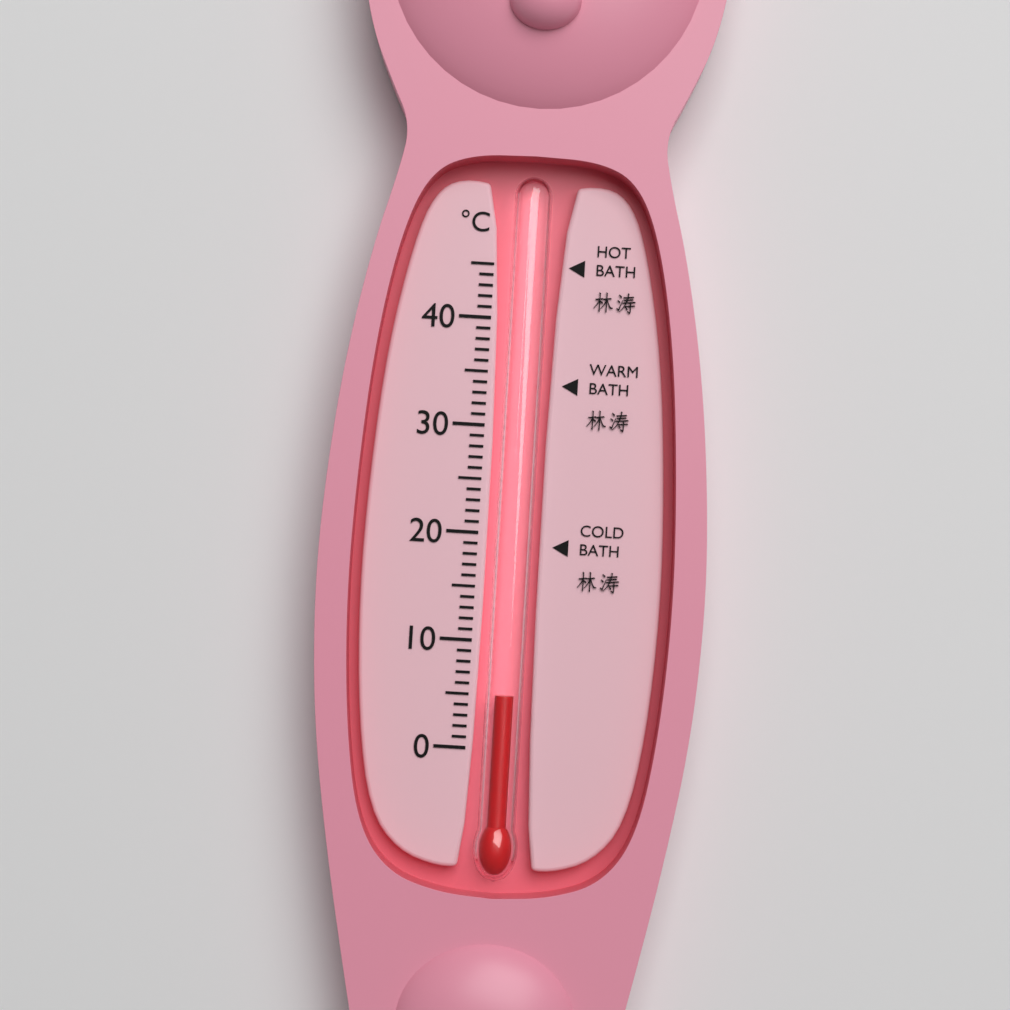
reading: 5 °C
